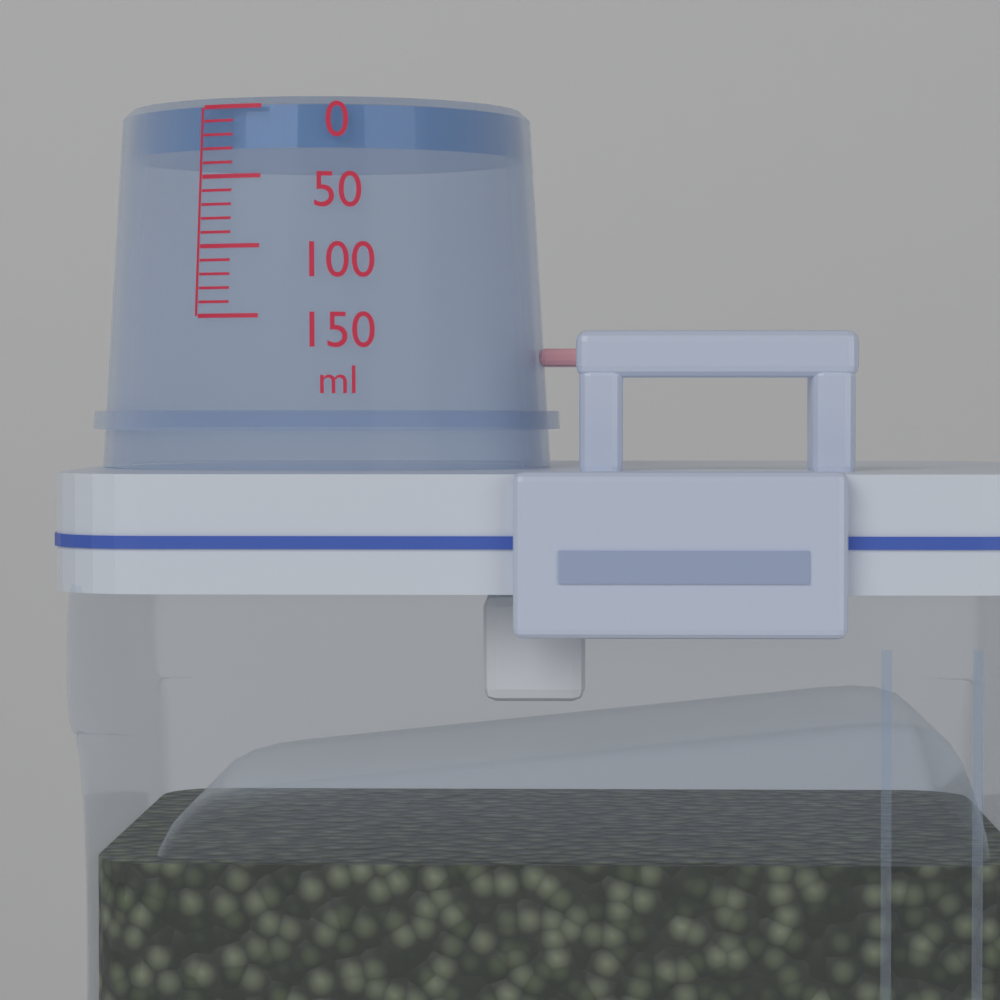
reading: 30 ml
